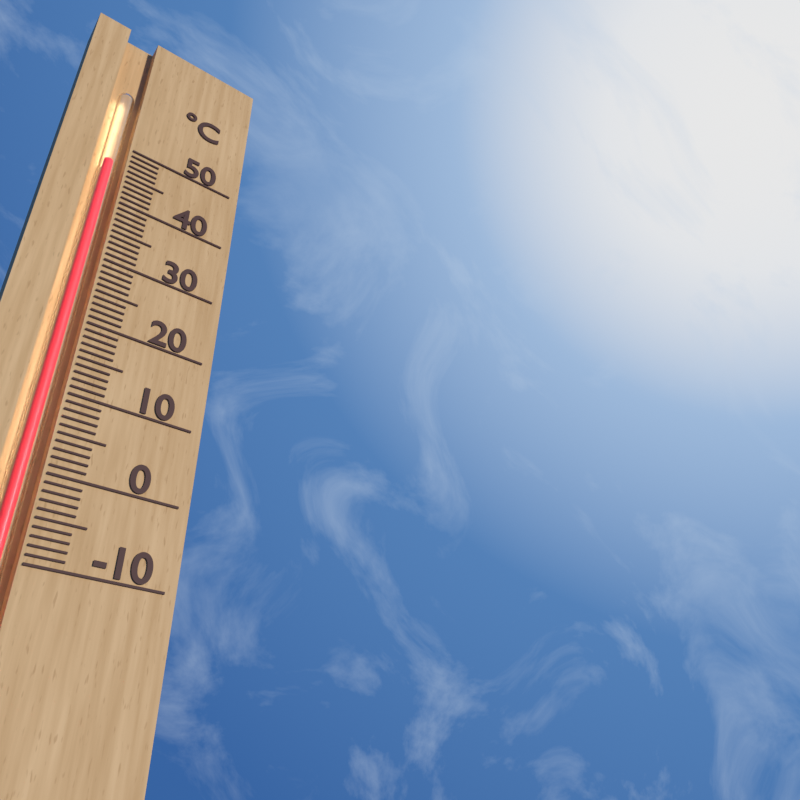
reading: 47 °C
